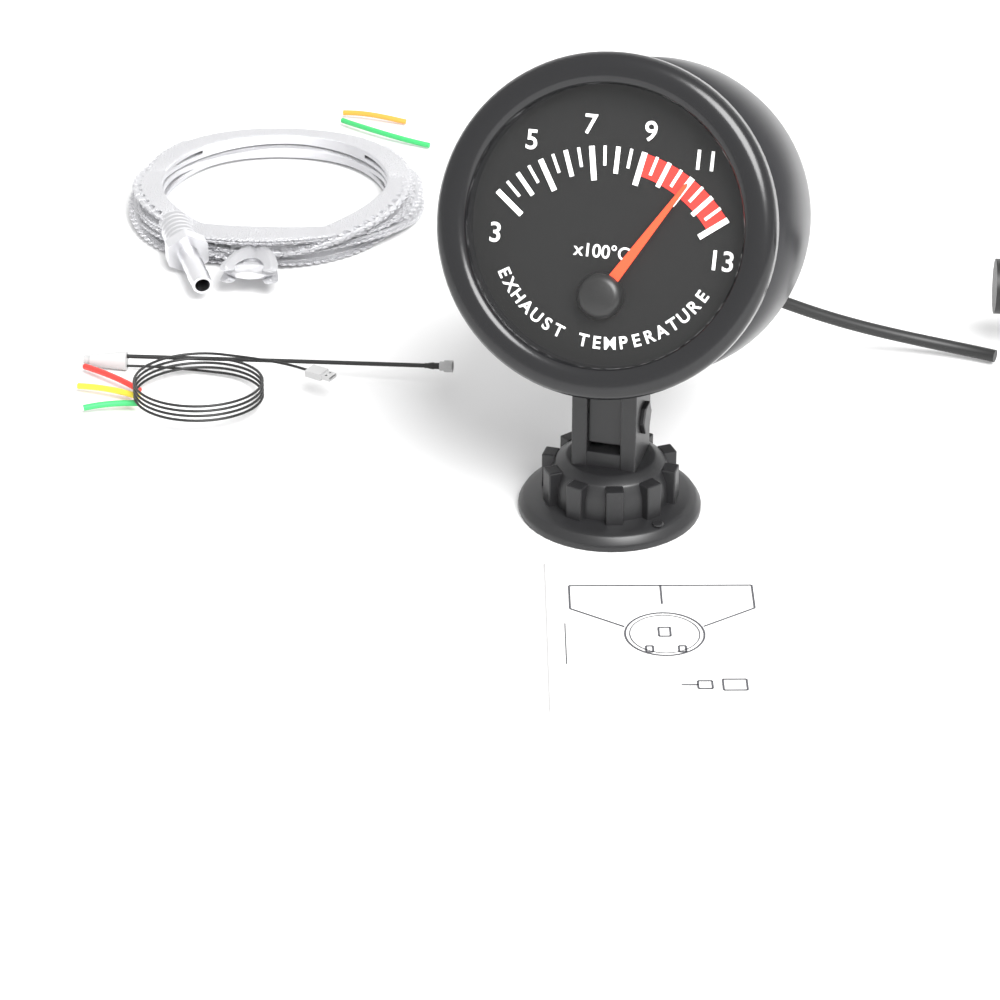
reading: 1100 °C
